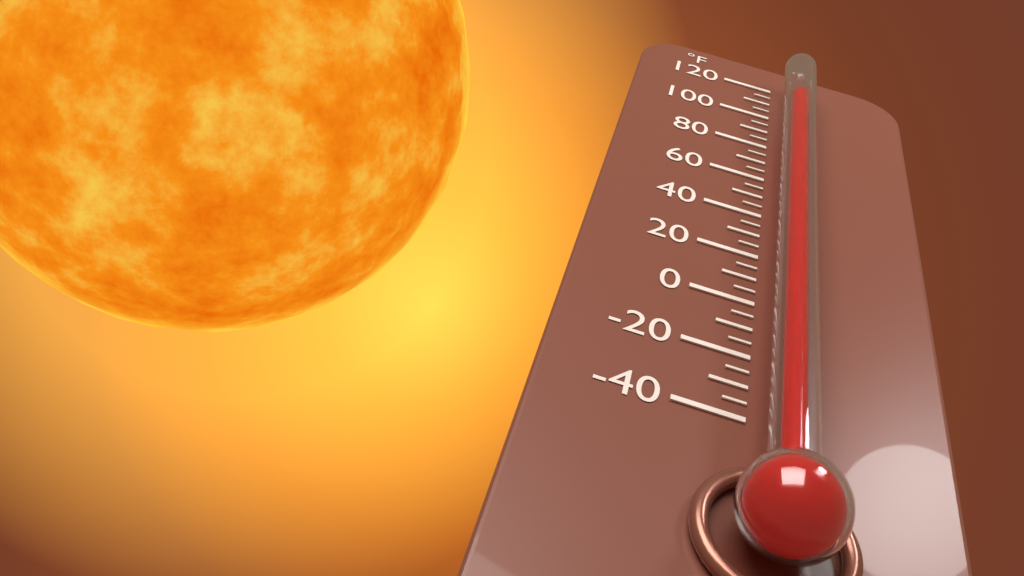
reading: 100 °F
